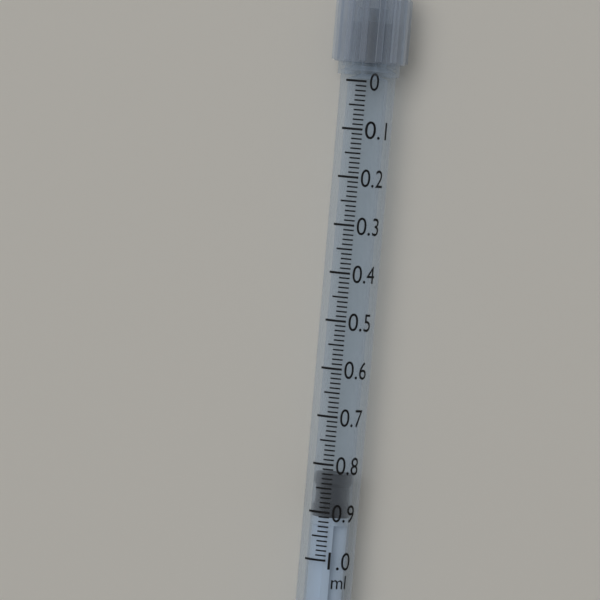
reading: 0.82 ml
